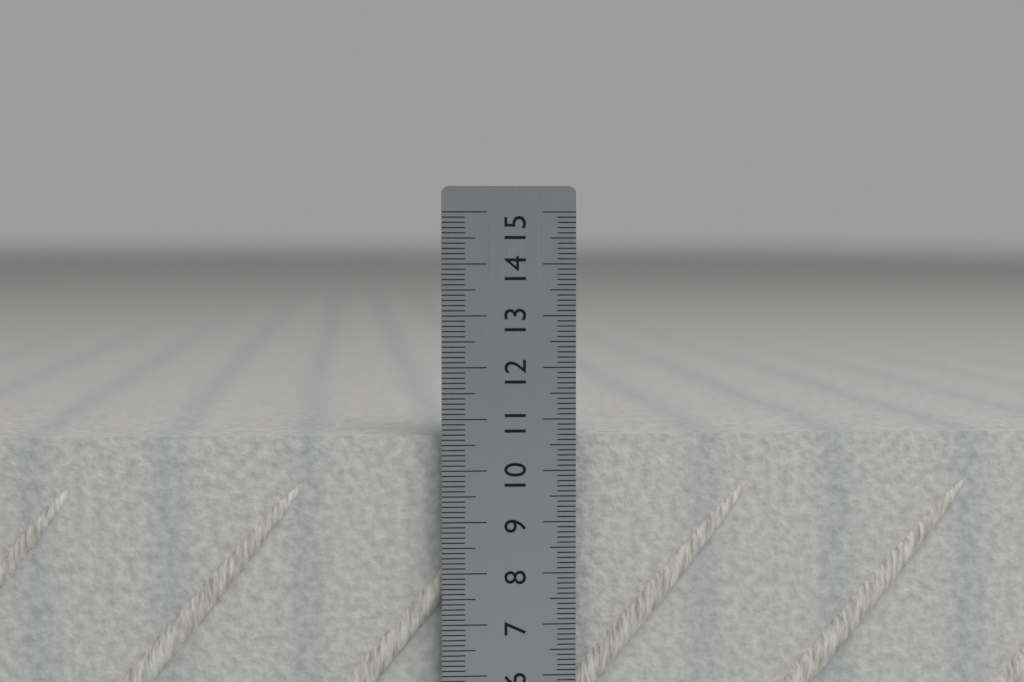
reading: 10.7 cm
